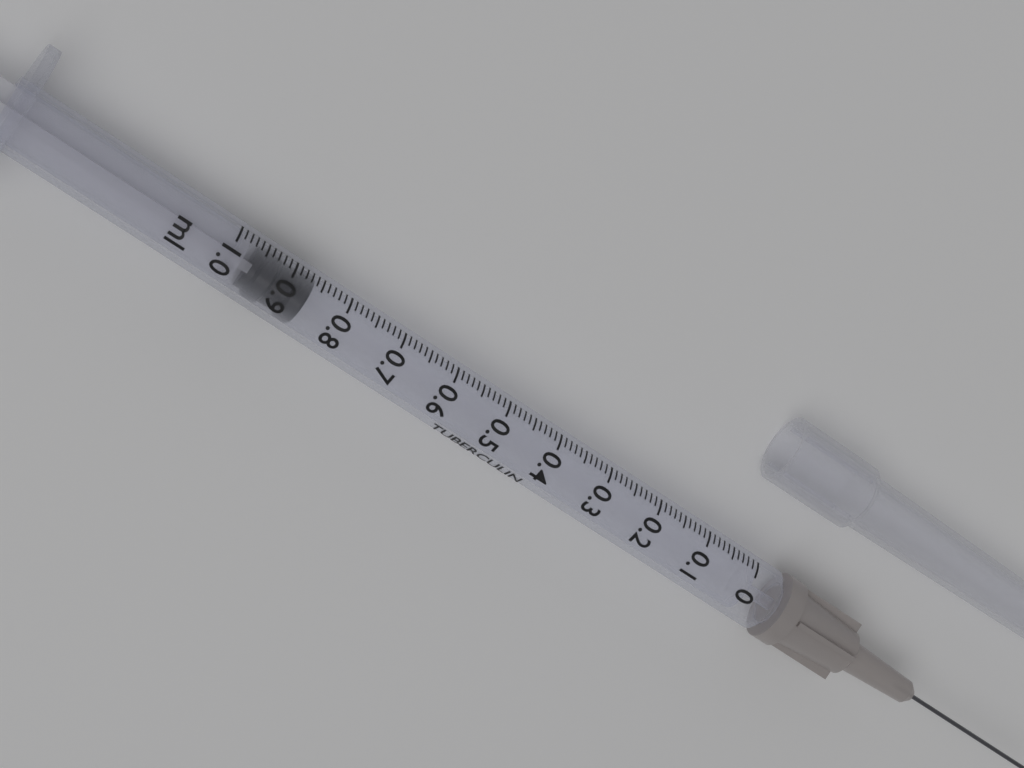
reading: 0.86 ml
